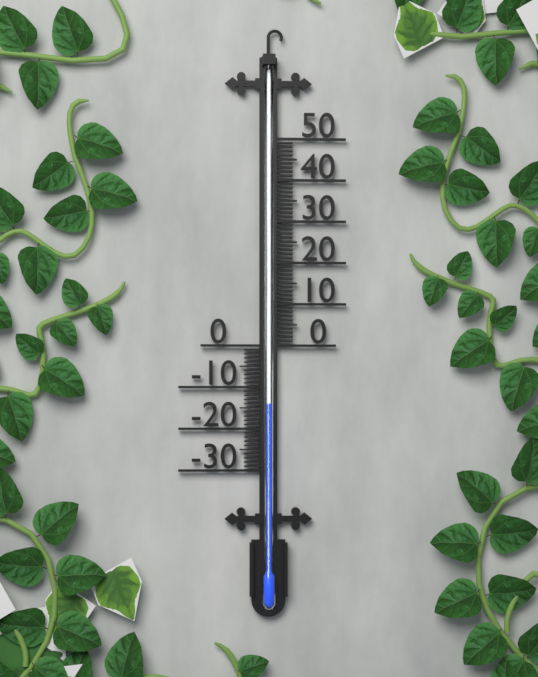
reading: -14 (no unit)
